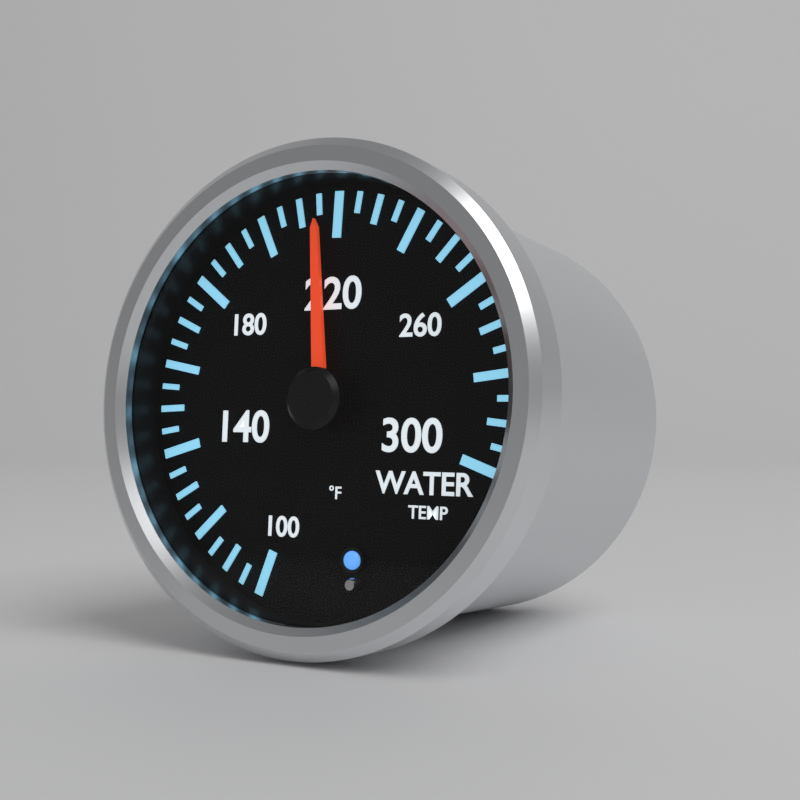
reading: 215 °F
